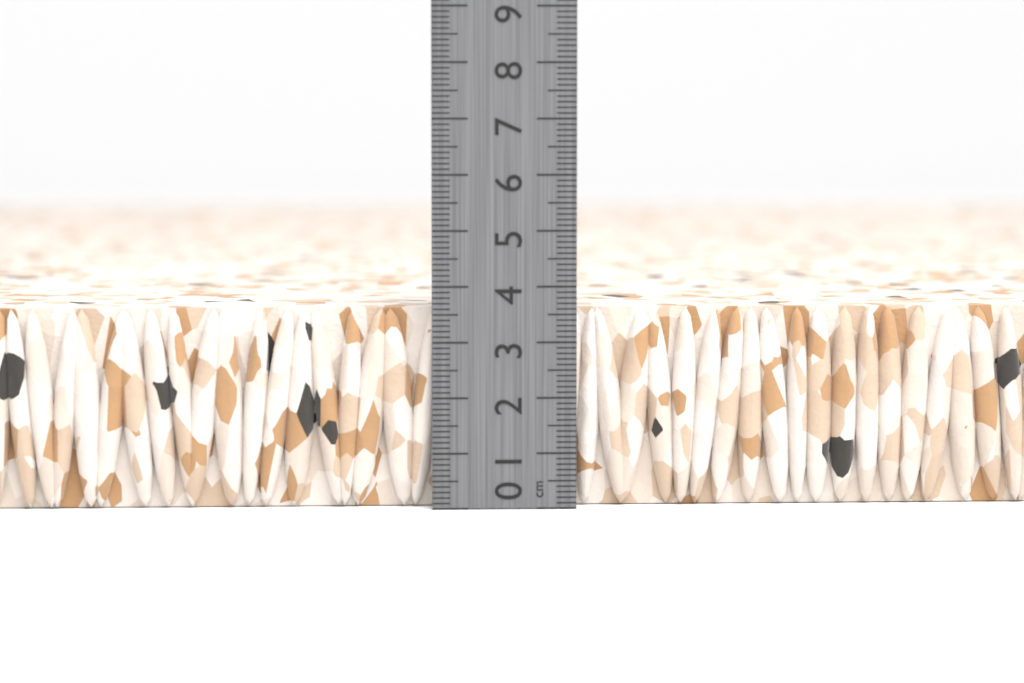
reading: 3.6 cm
